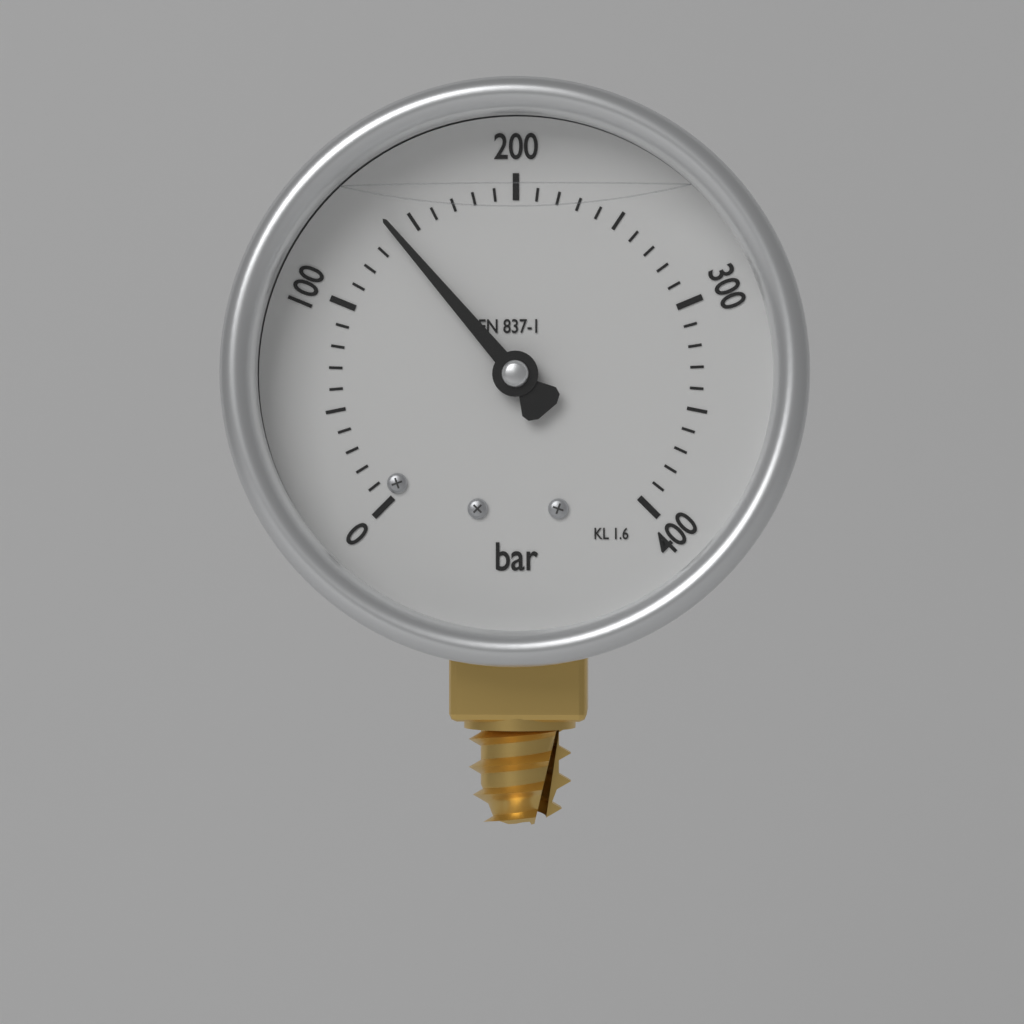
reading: 140 bar
